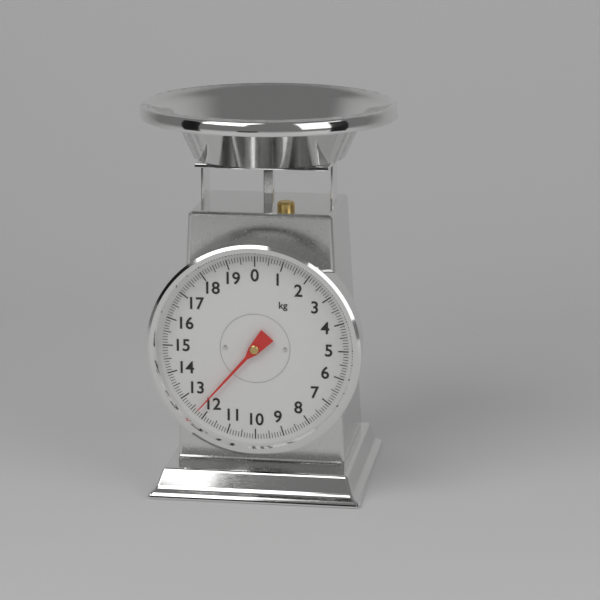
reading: 12.3 kg
